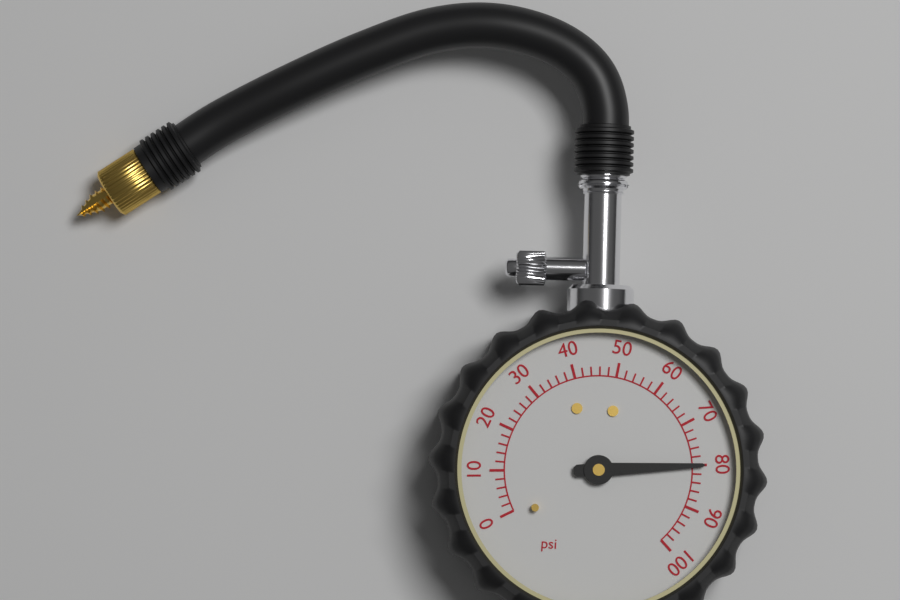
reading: 80 psi
